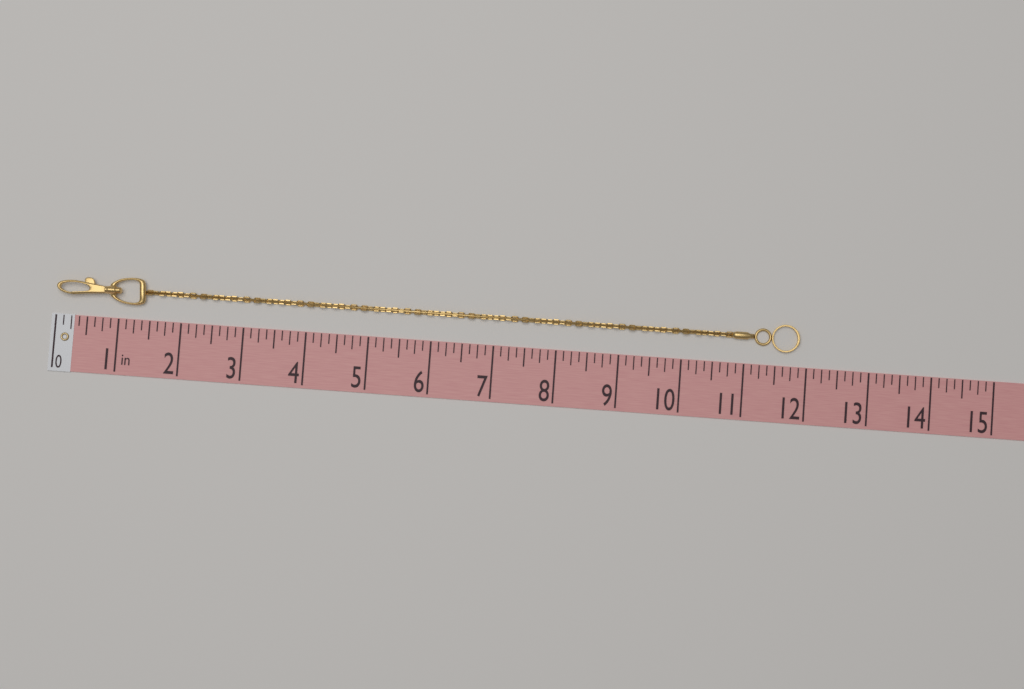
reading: 11.875 in
